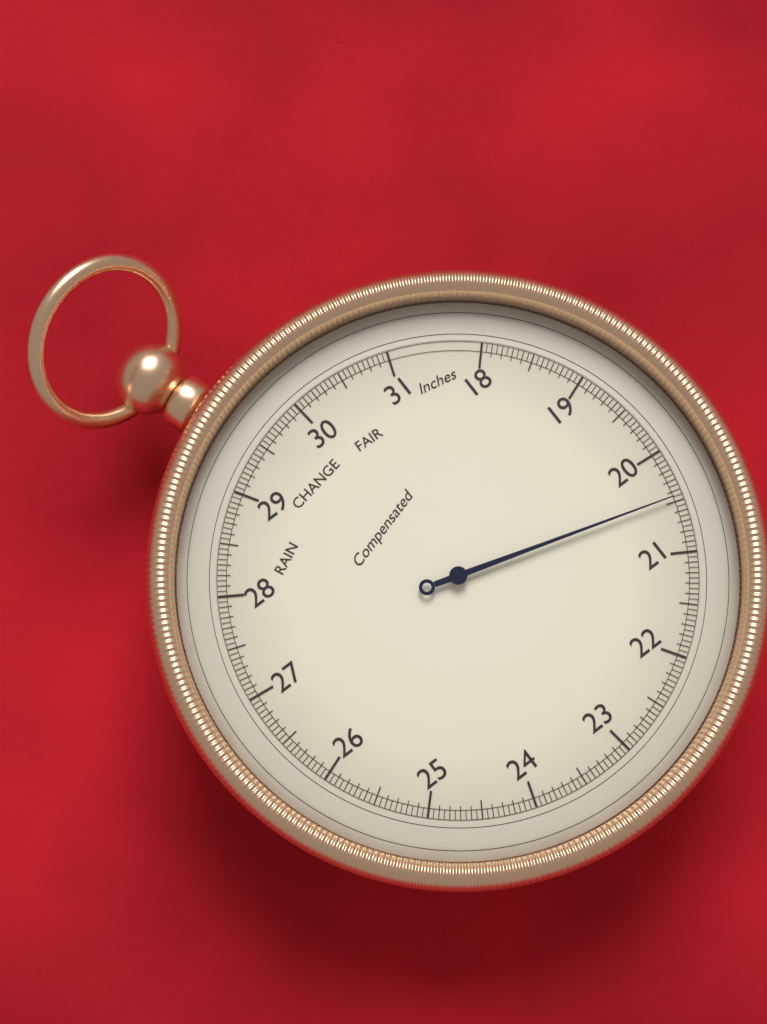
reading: 20.45 inHg
